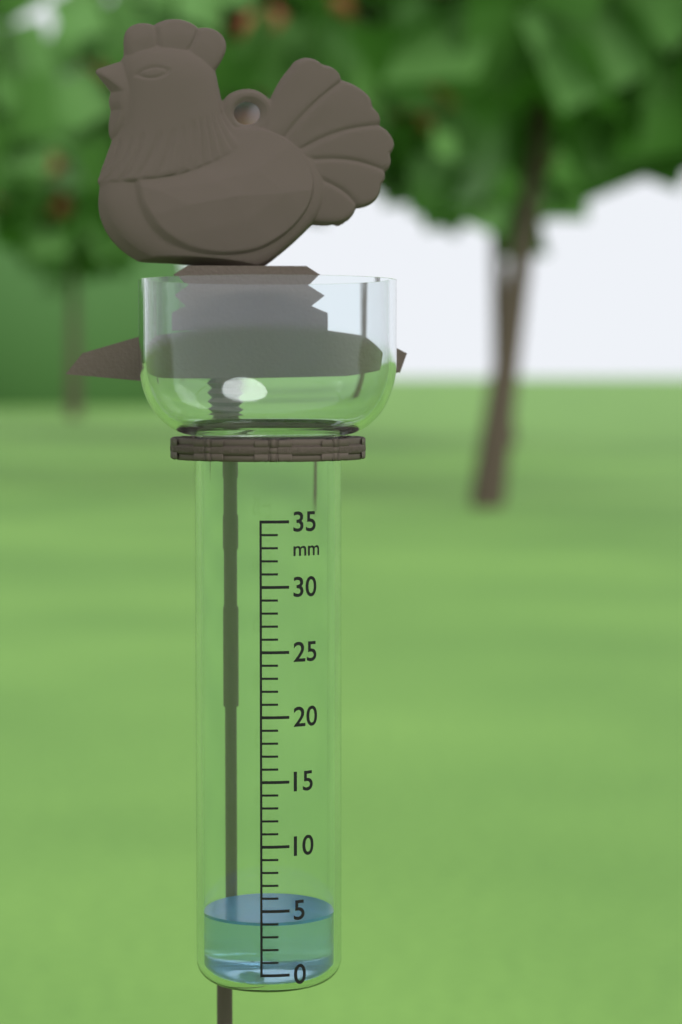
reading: 4 mm
